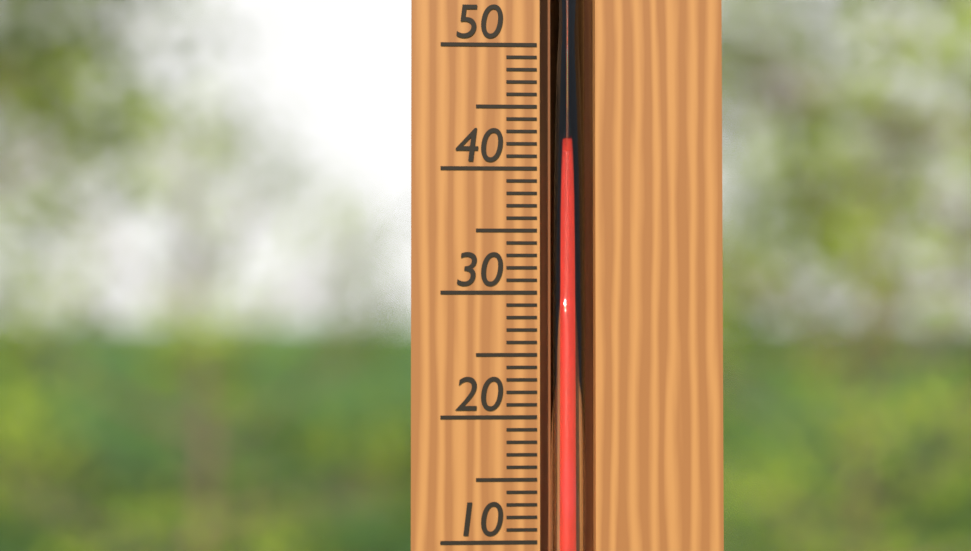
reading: 41 °C
